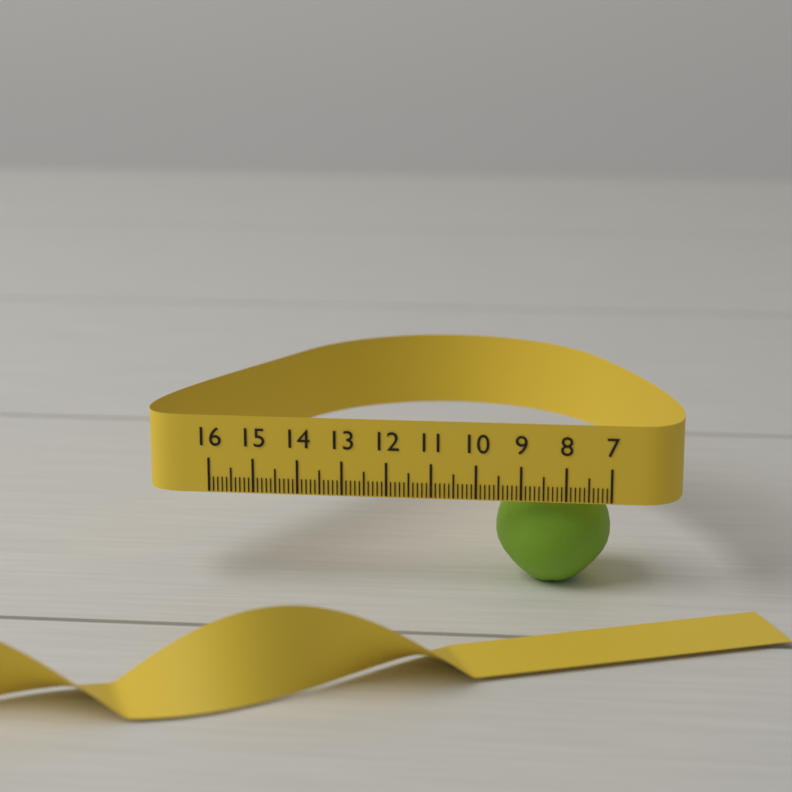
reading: 9.6 (no unit)
